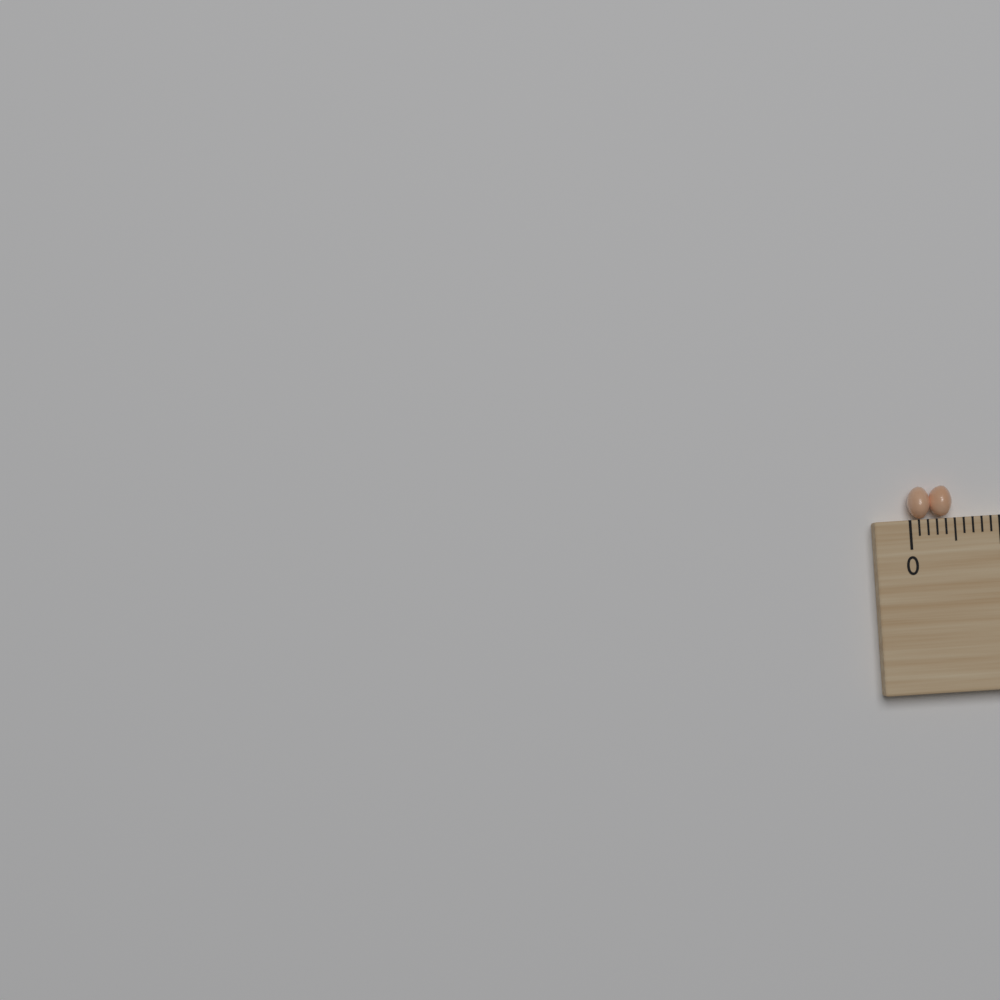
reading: 0.5 (no unit)
